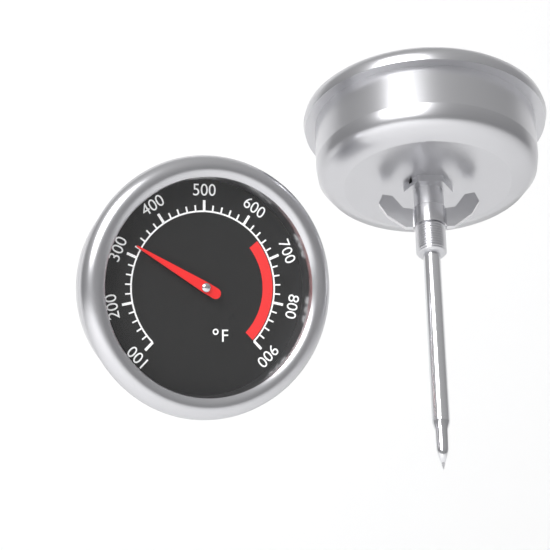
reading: 320 °F
